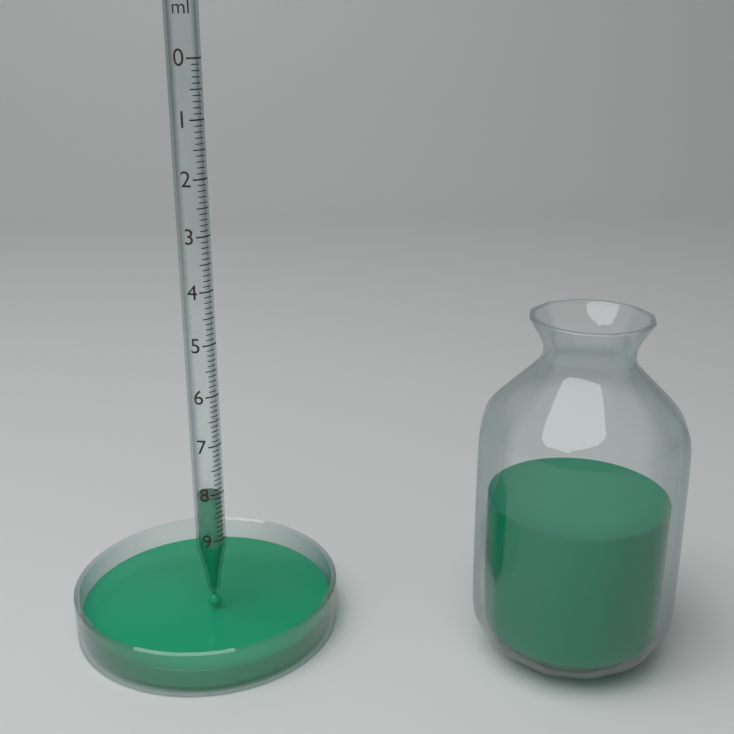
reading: 8.1 ml
